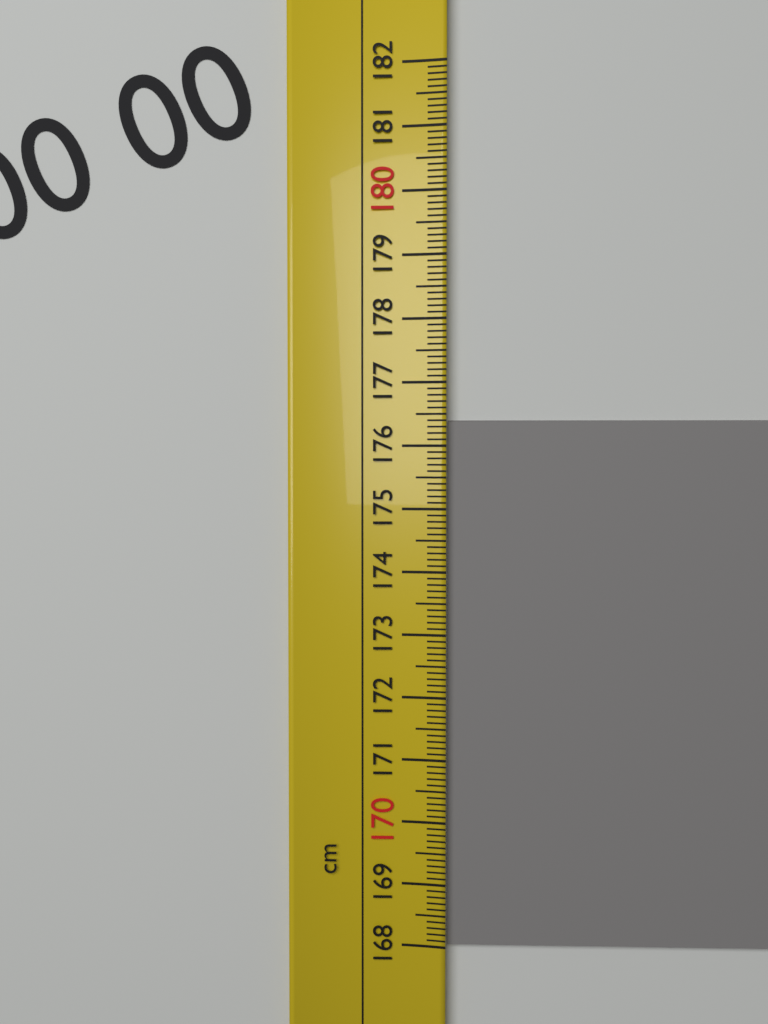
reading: 176.4 cm
